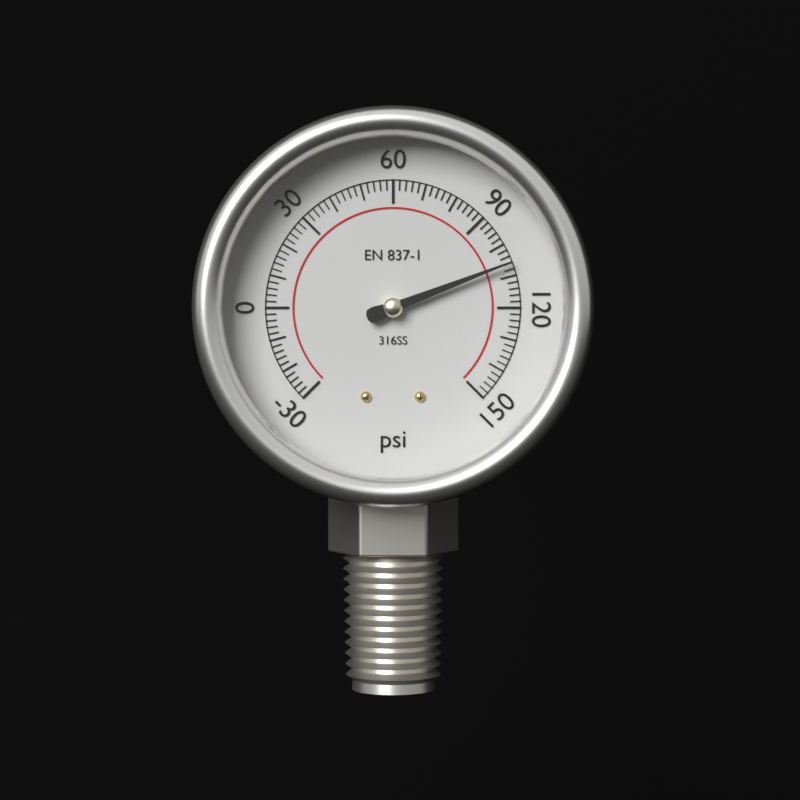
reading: 106 psi
